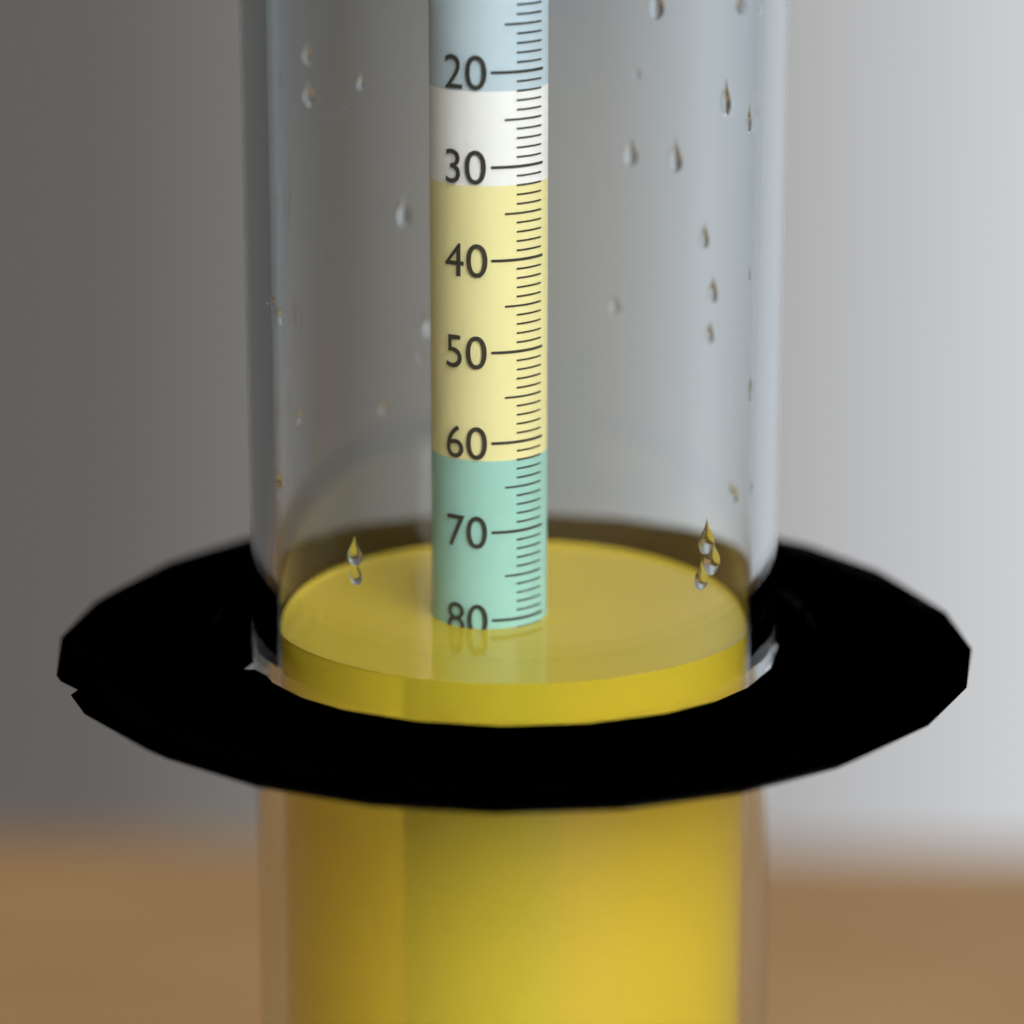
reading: 81 (no unit)
